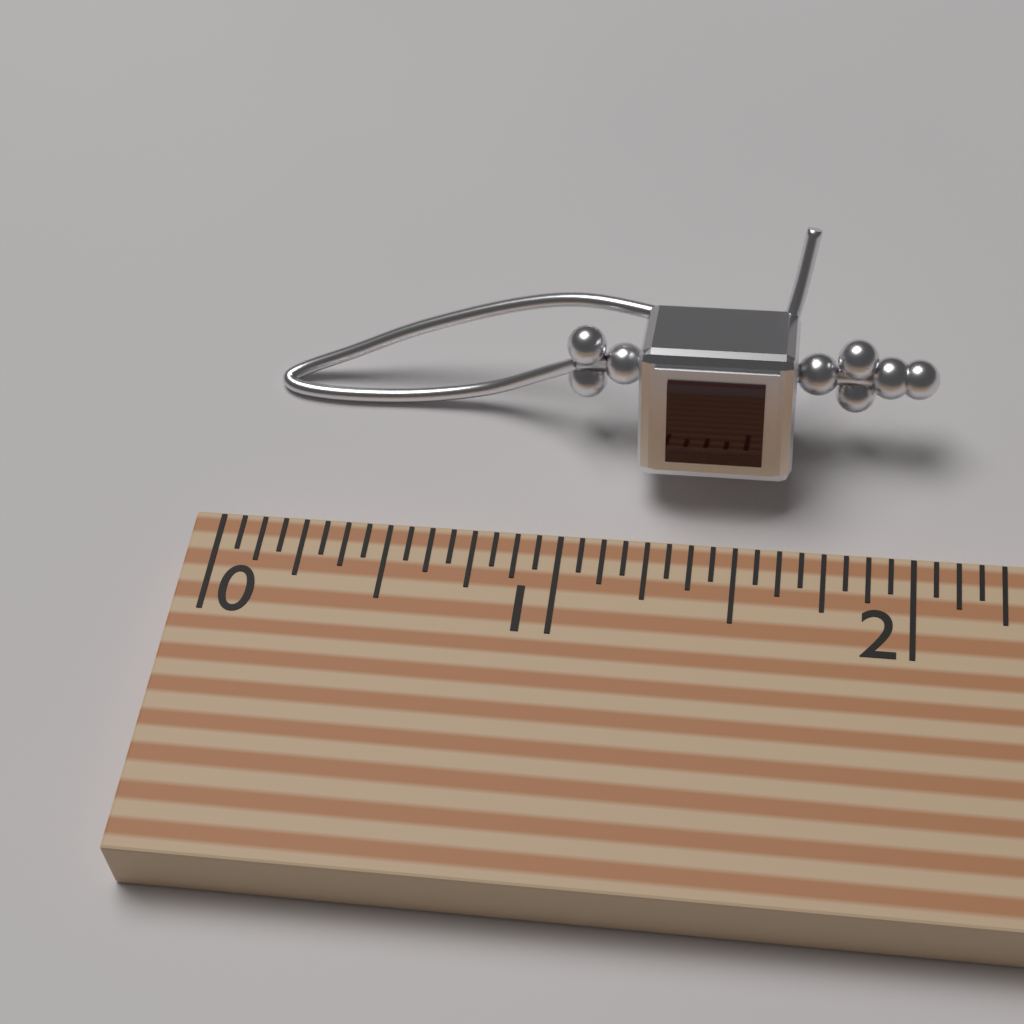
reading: 2.0625 (no unit)
